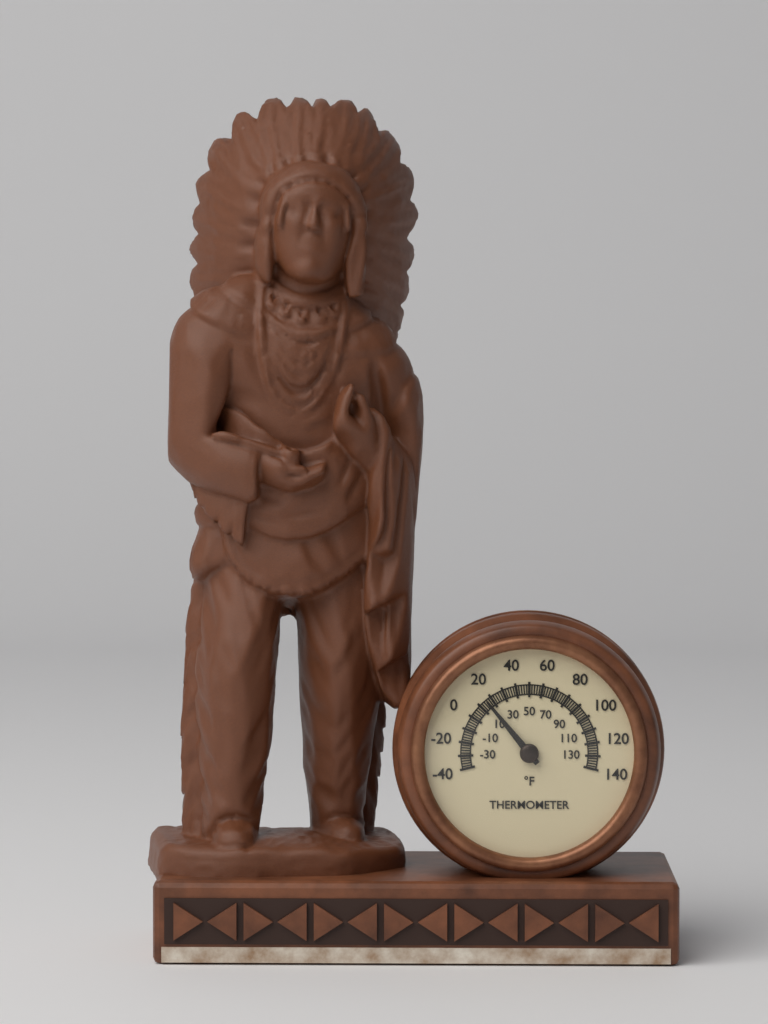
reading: 16 °F
